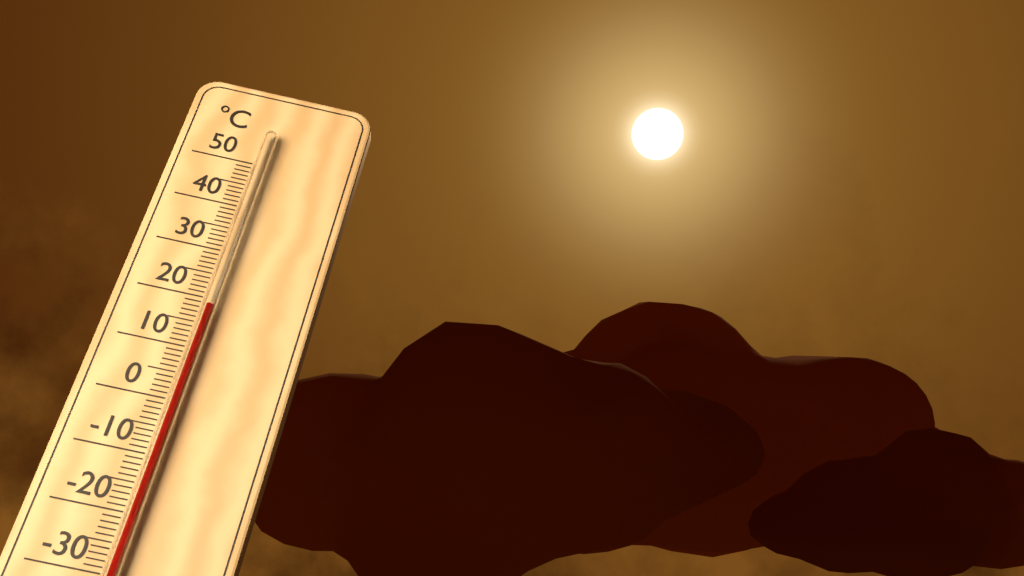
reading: 18 °C
